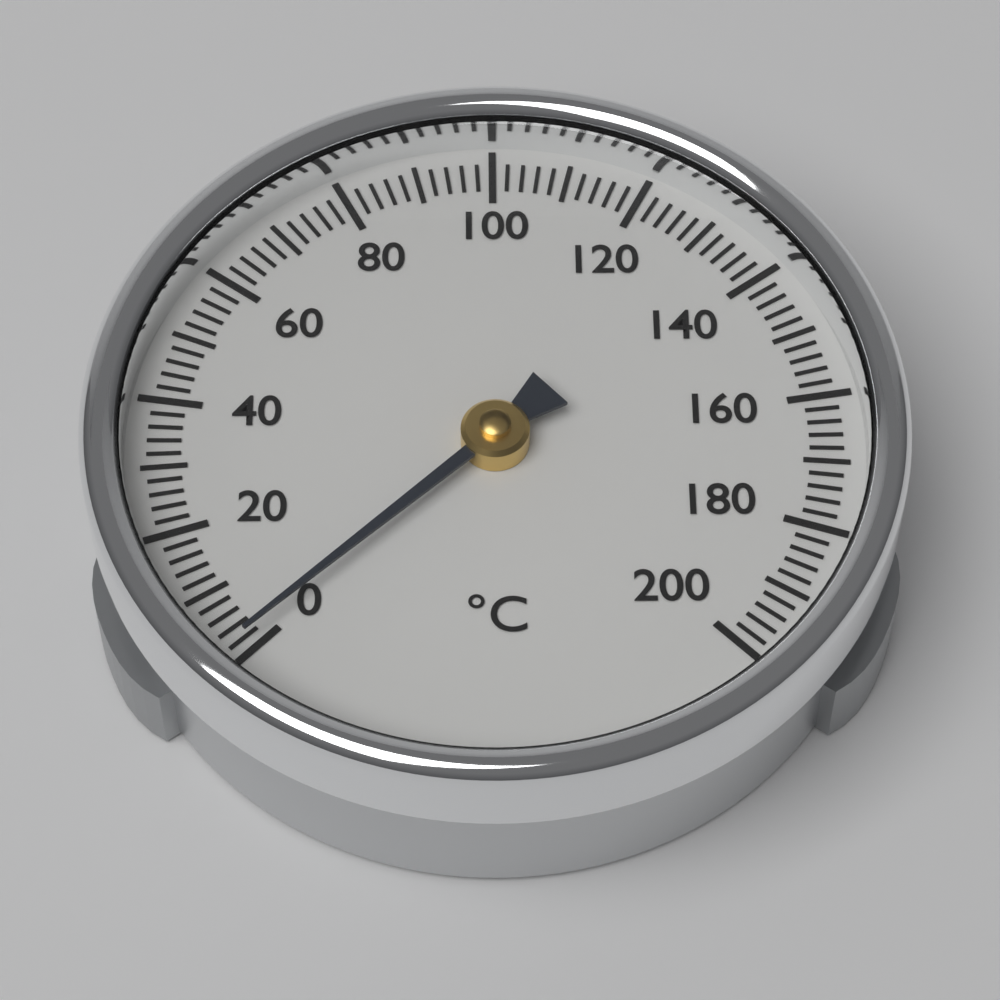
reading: 2 °C
